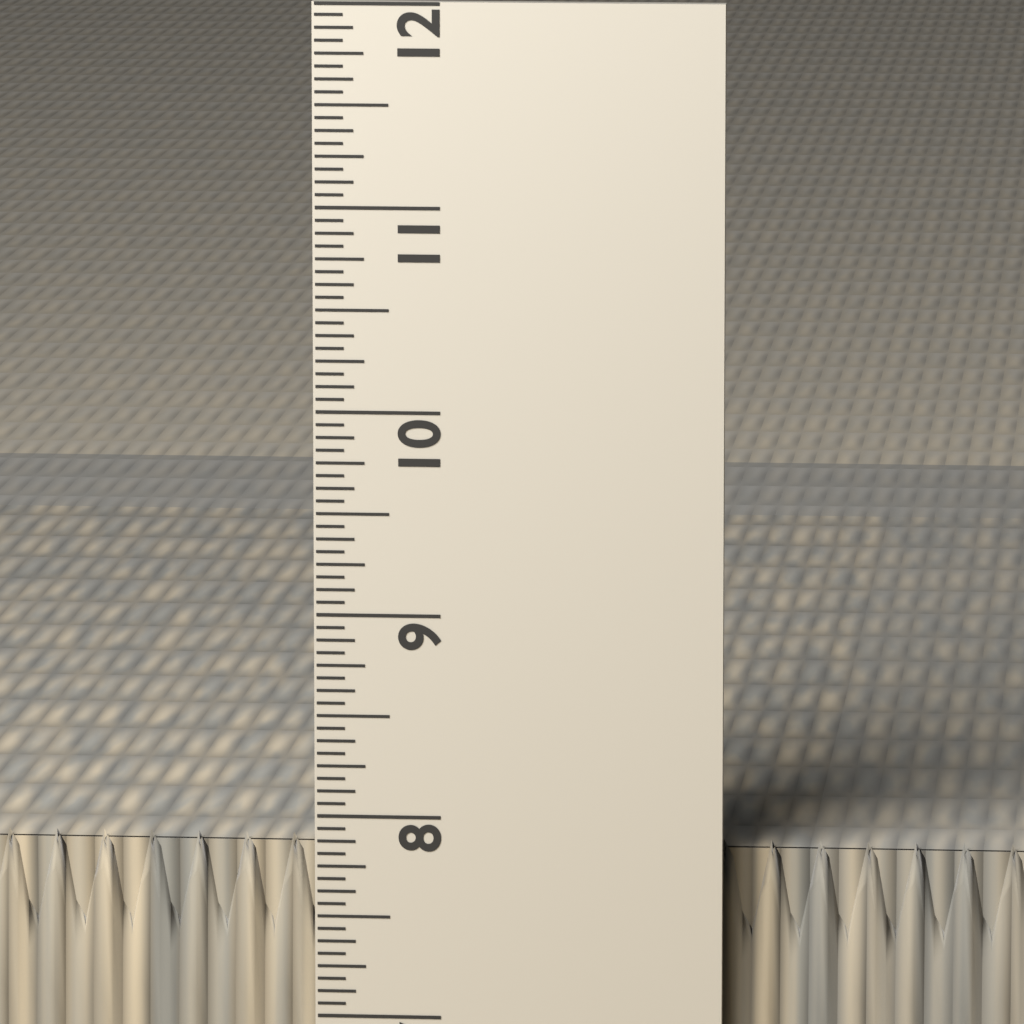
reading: 7.8750 in
